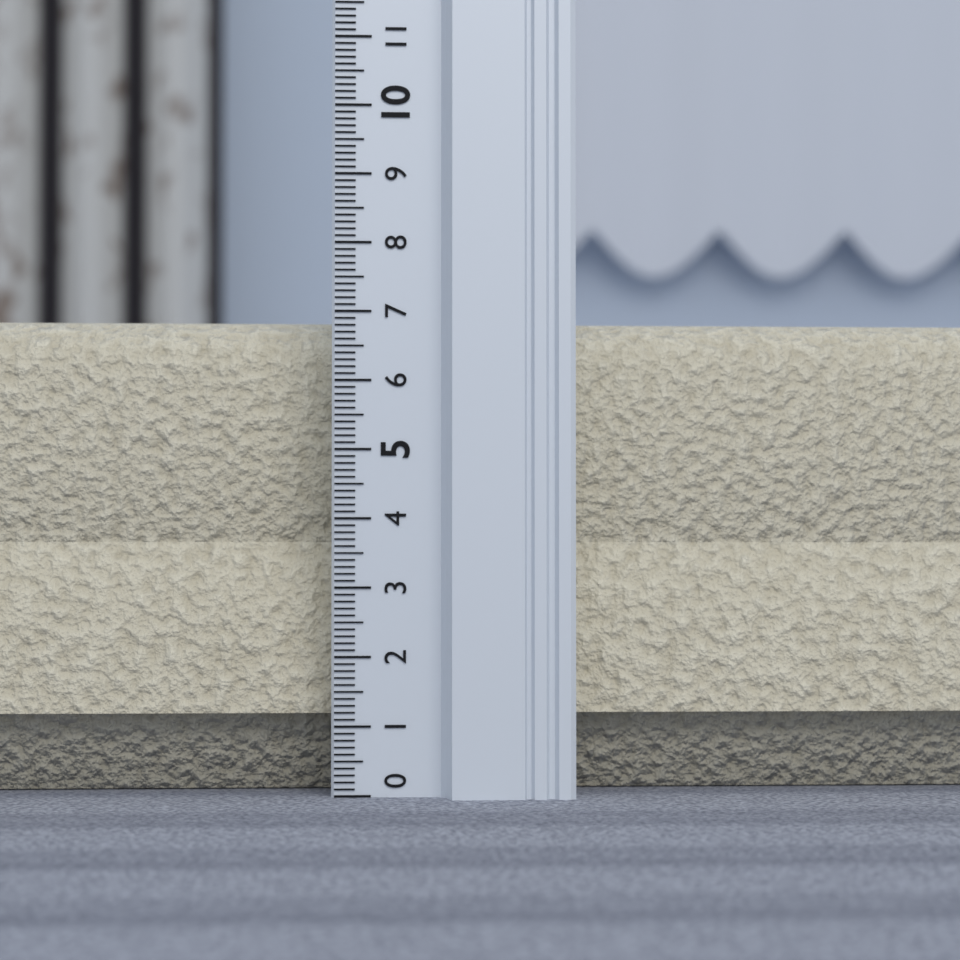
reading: 7.0 (no unit)
